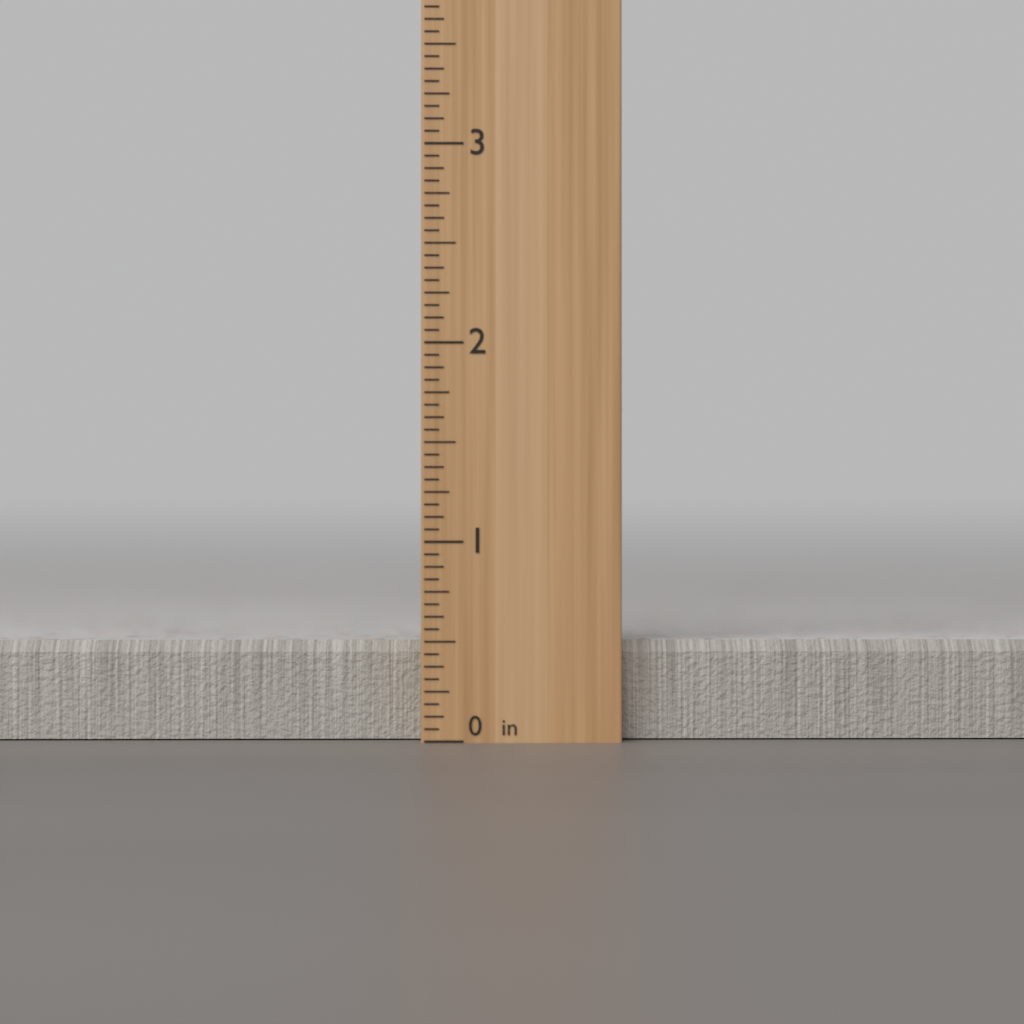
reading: 0.5000 in
